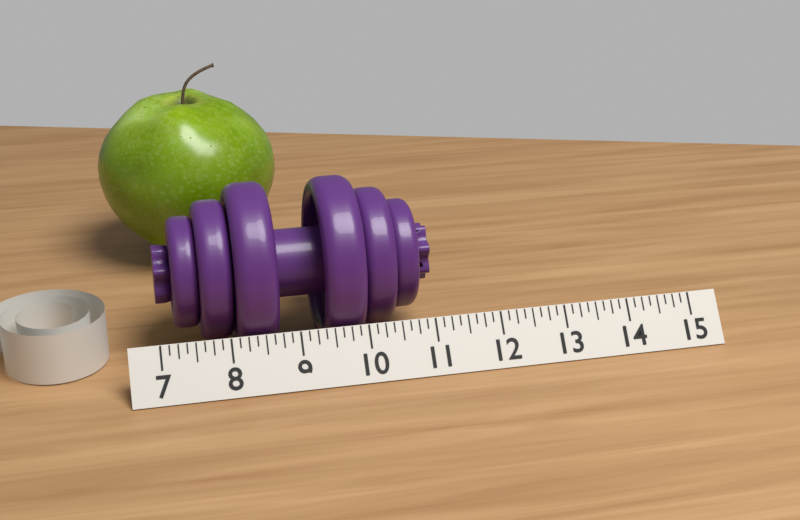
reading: 11.125 (no unit)
